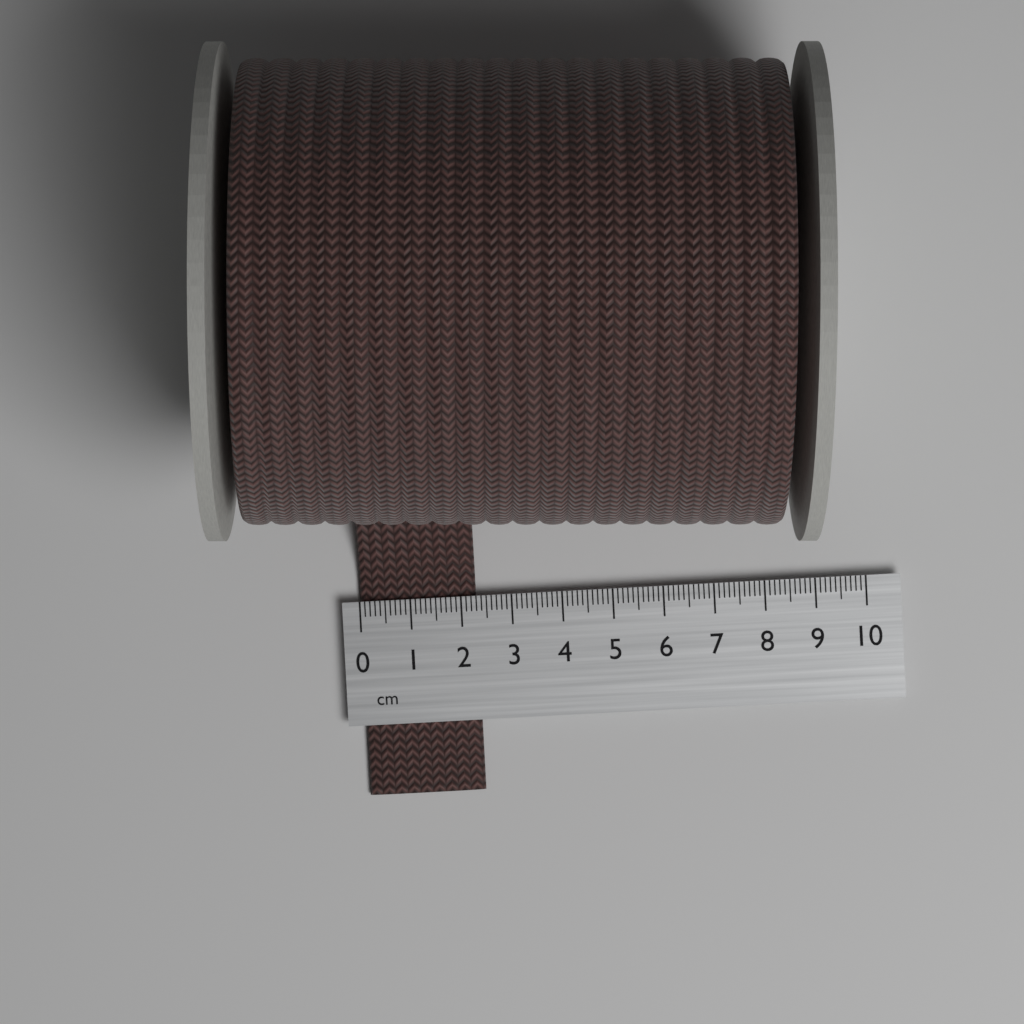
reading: 2.3 cm
